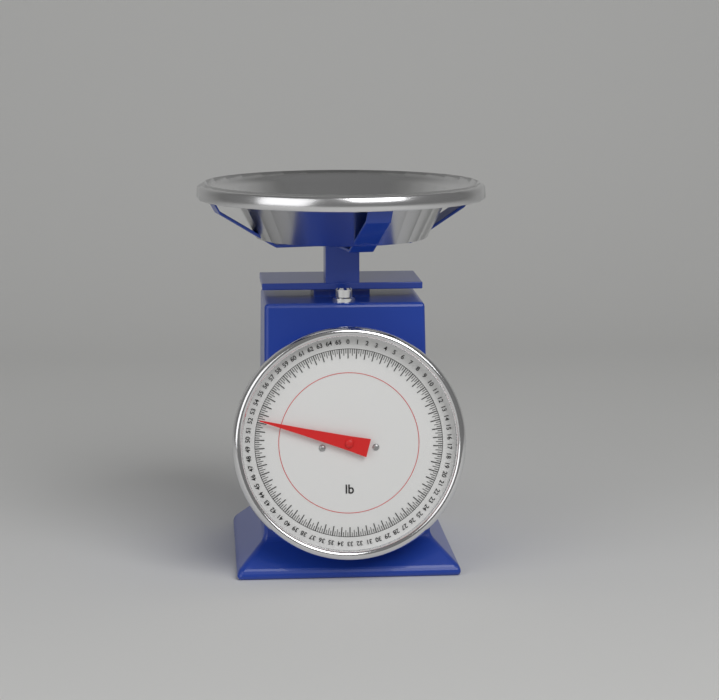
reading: 52.25 lb
